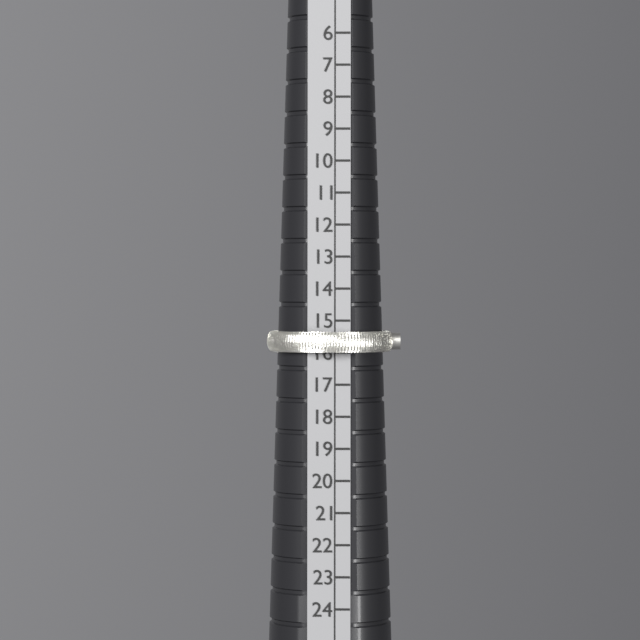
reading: 16 (no unit)
